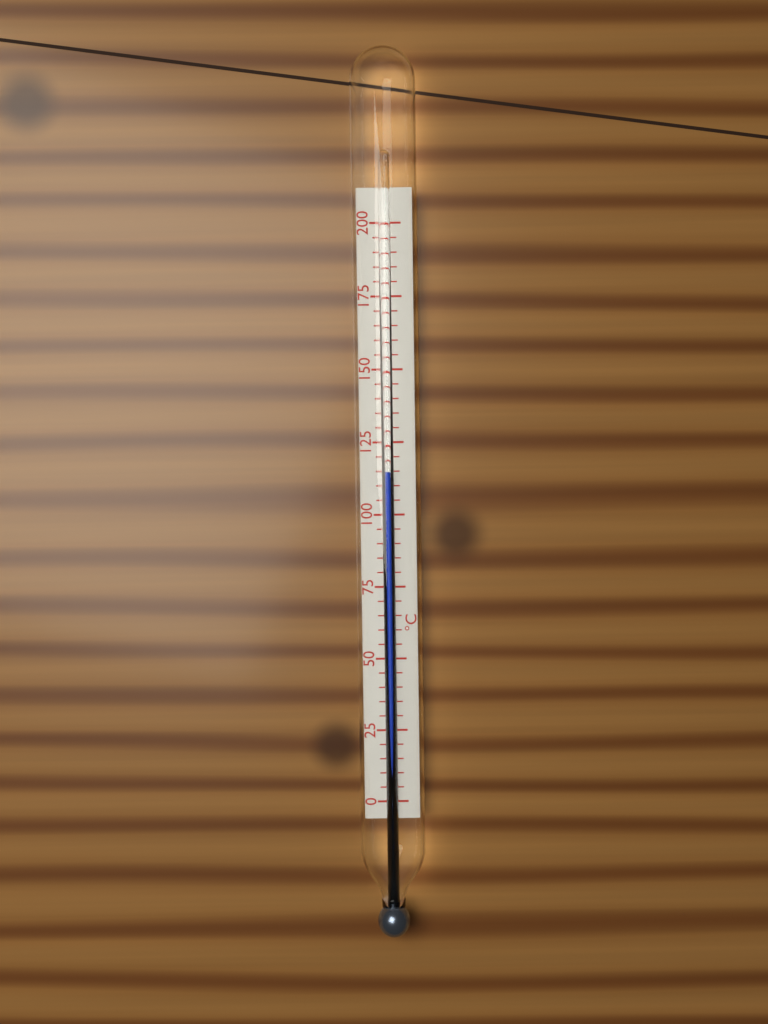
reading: 115 °C
